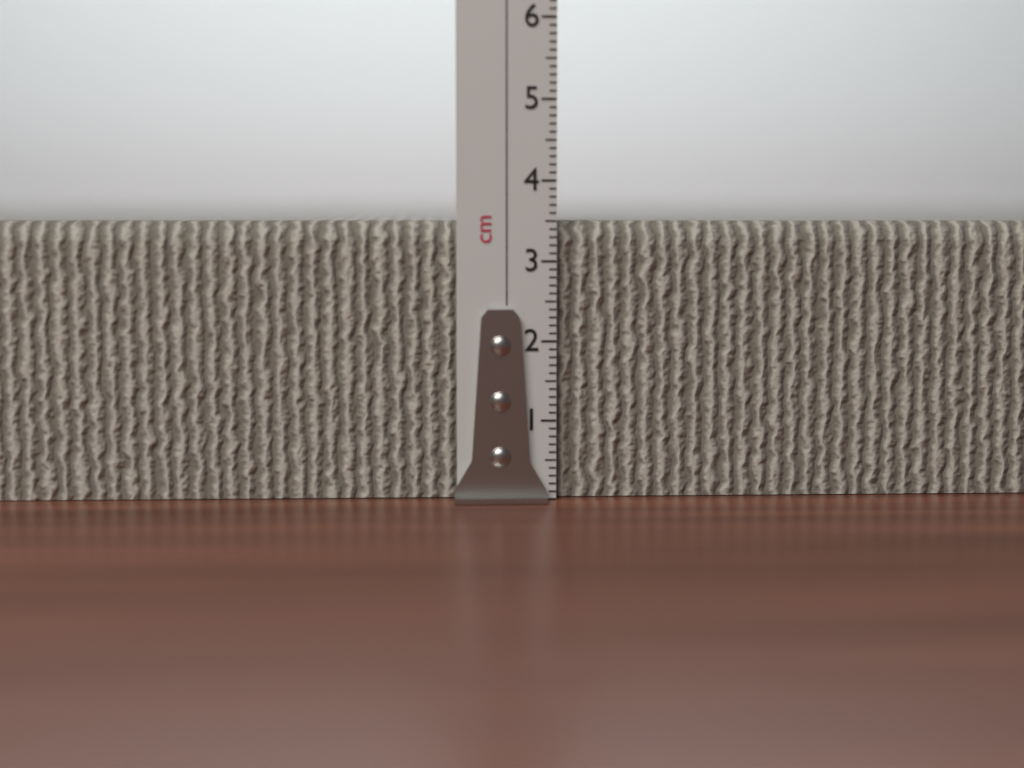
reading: 3.5 cm
